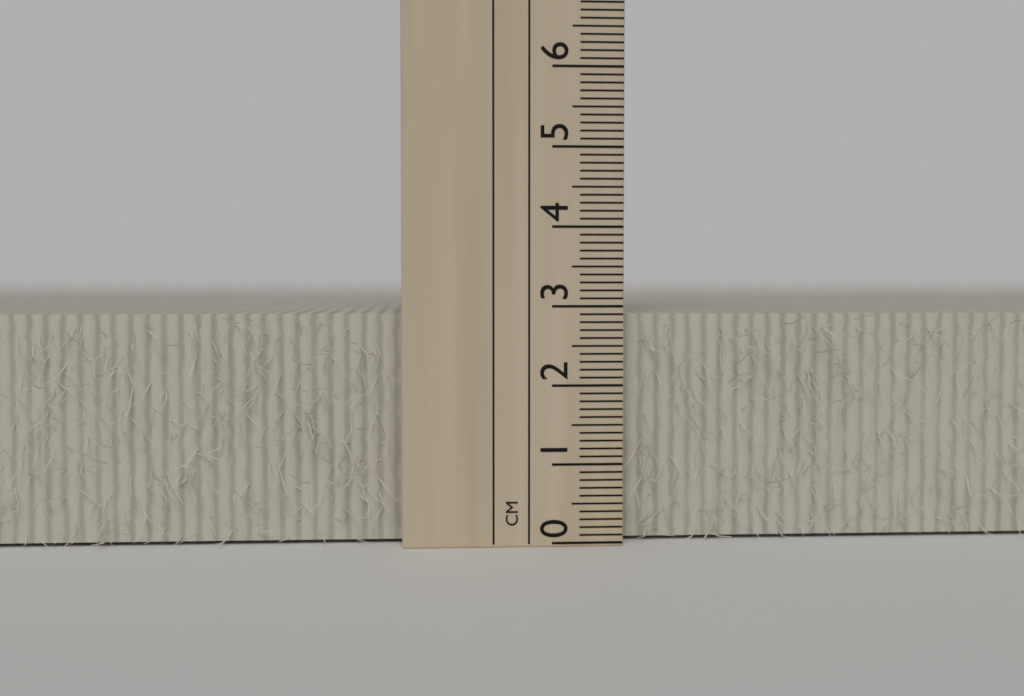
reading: 2.9 cm
